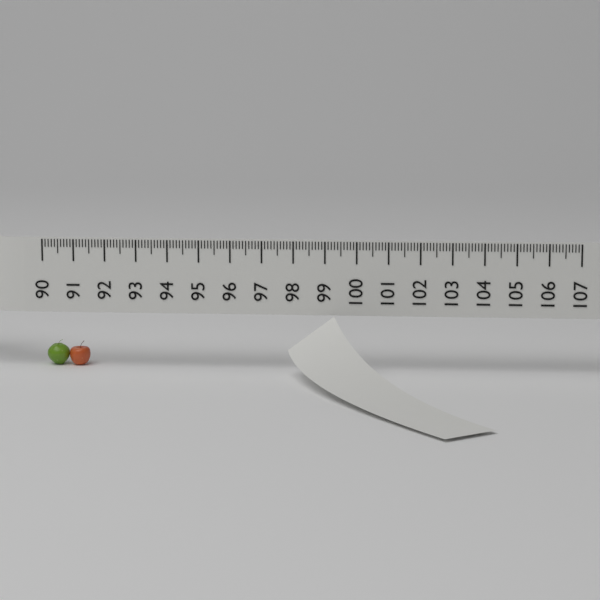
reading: 91.4 (no unit)
